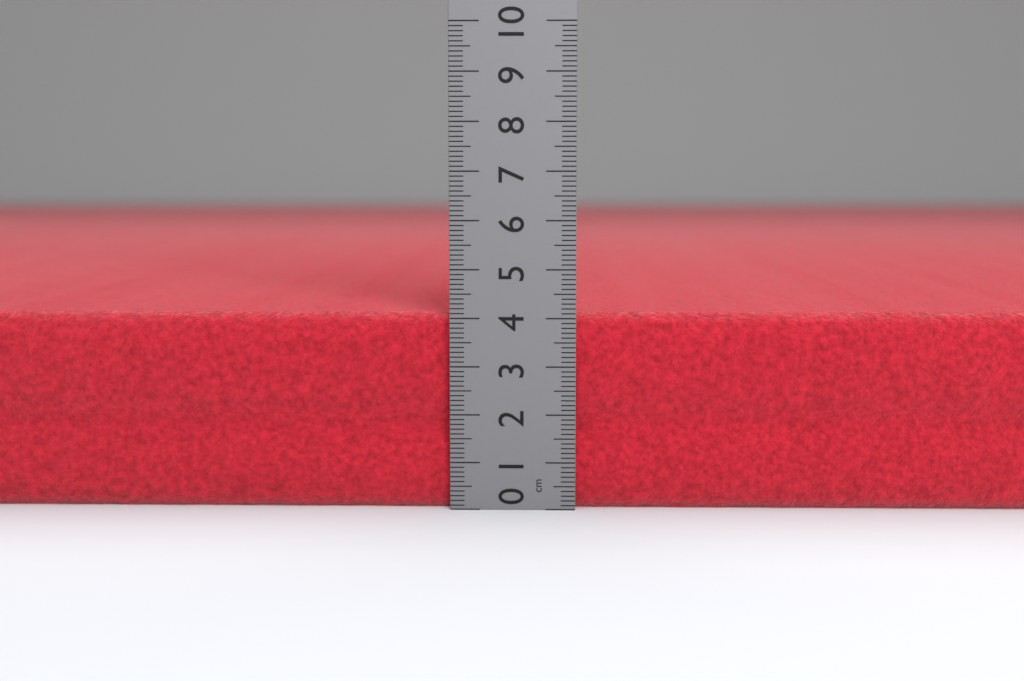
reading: 4.1 cm
